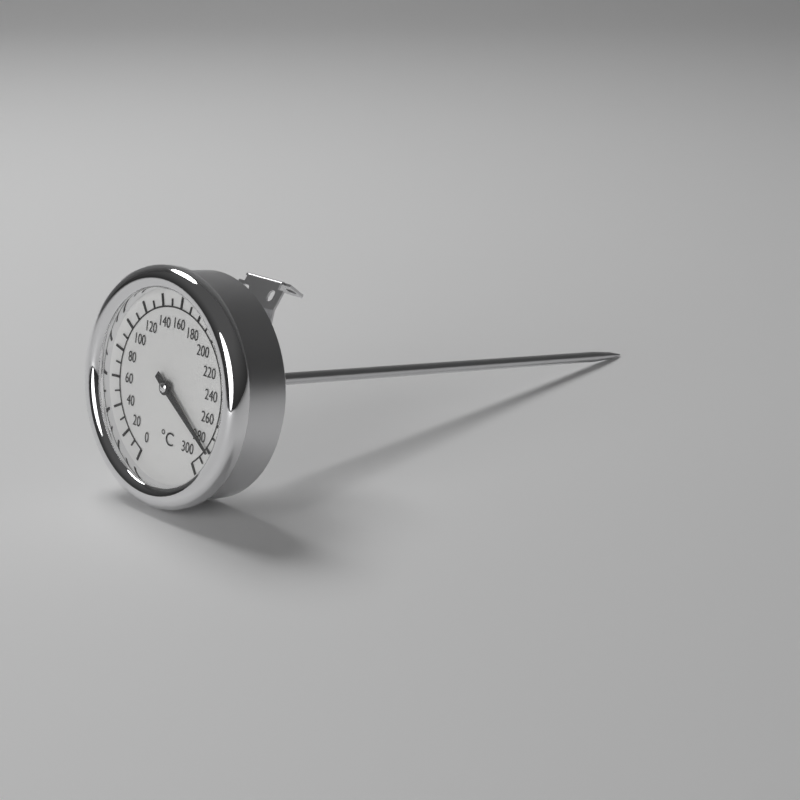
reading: 280 °C
